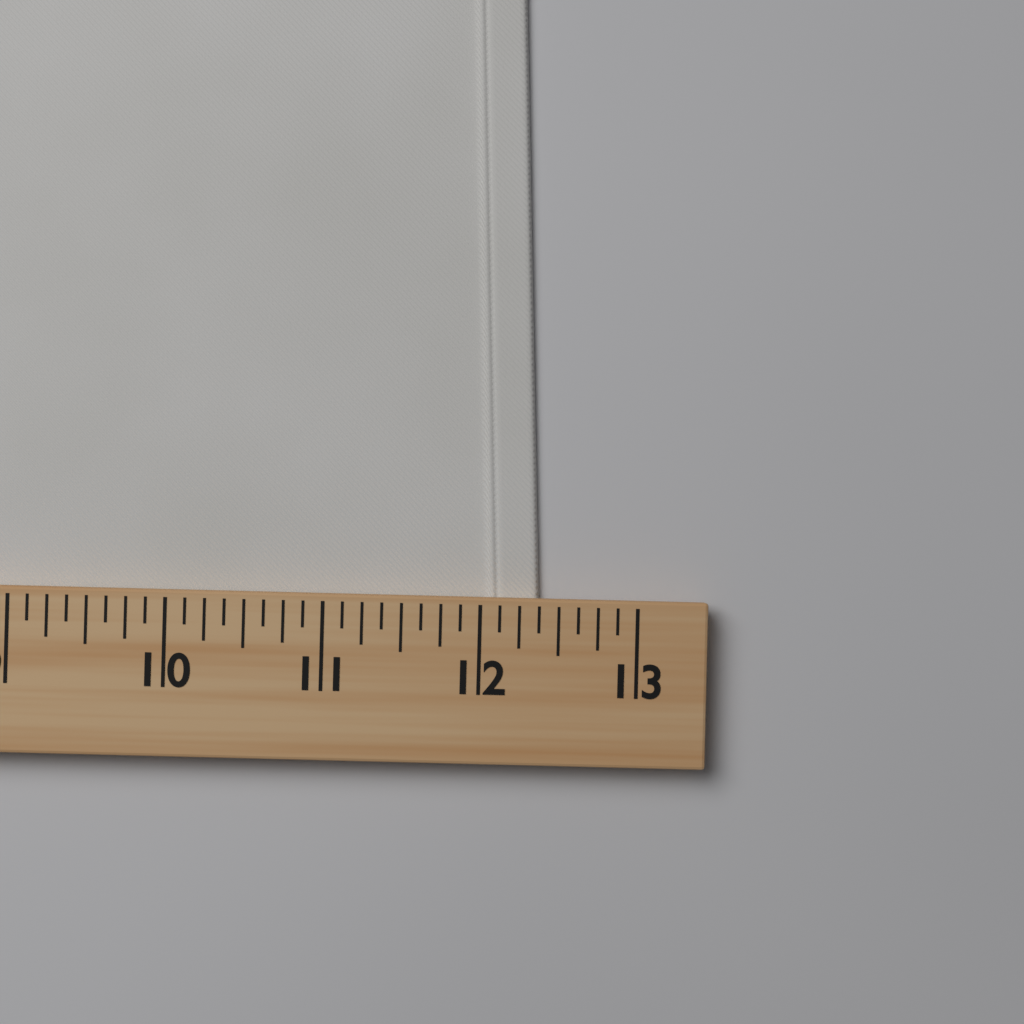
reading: 12.375 (no unit)
